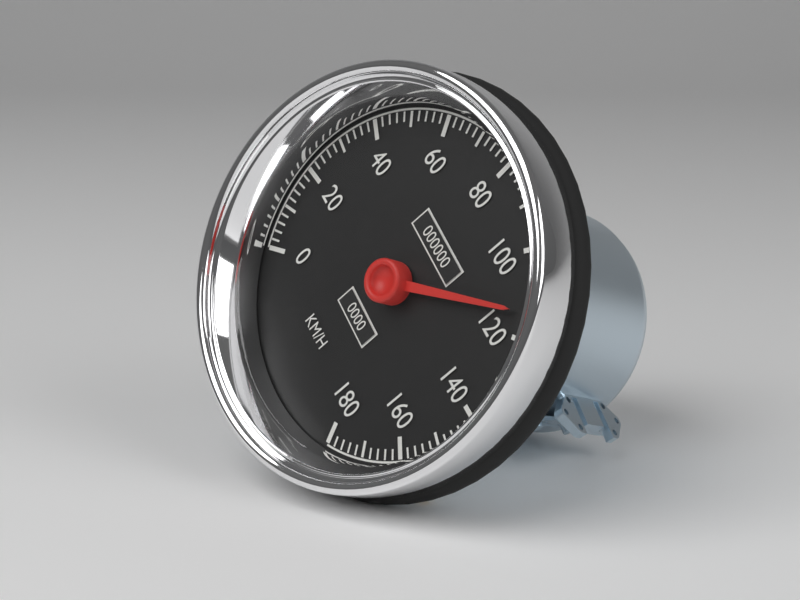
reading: 114 km/h
